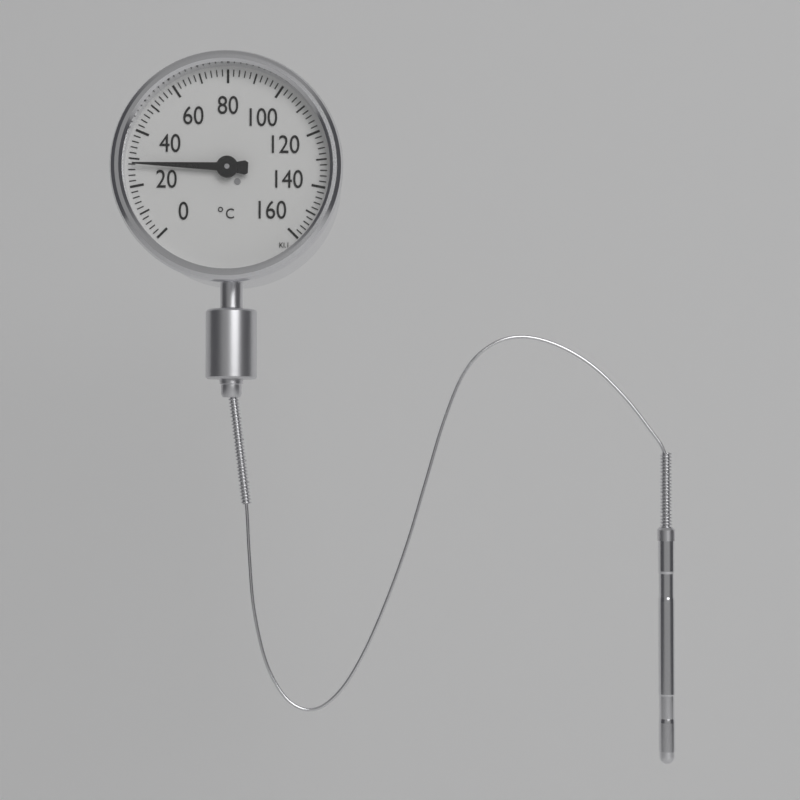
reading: 28 °C
